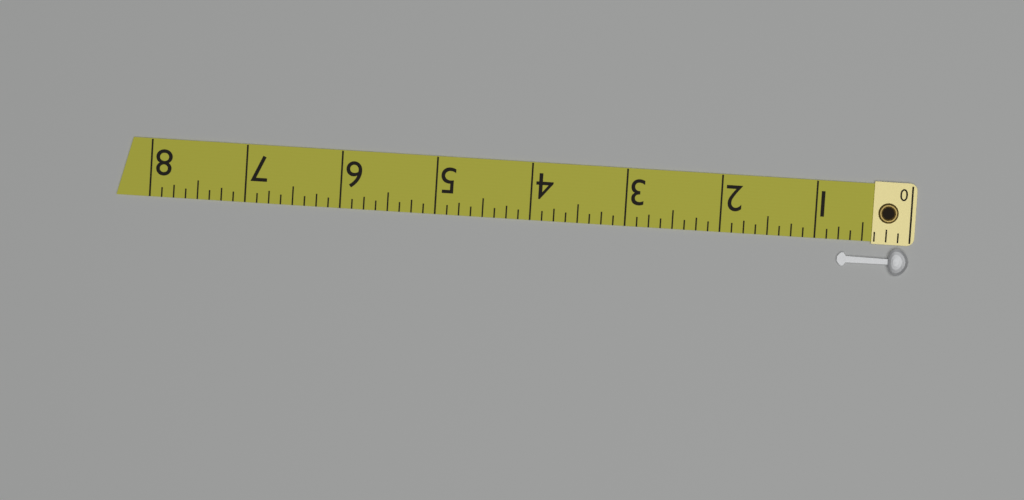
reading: 0.750 (no unit)
